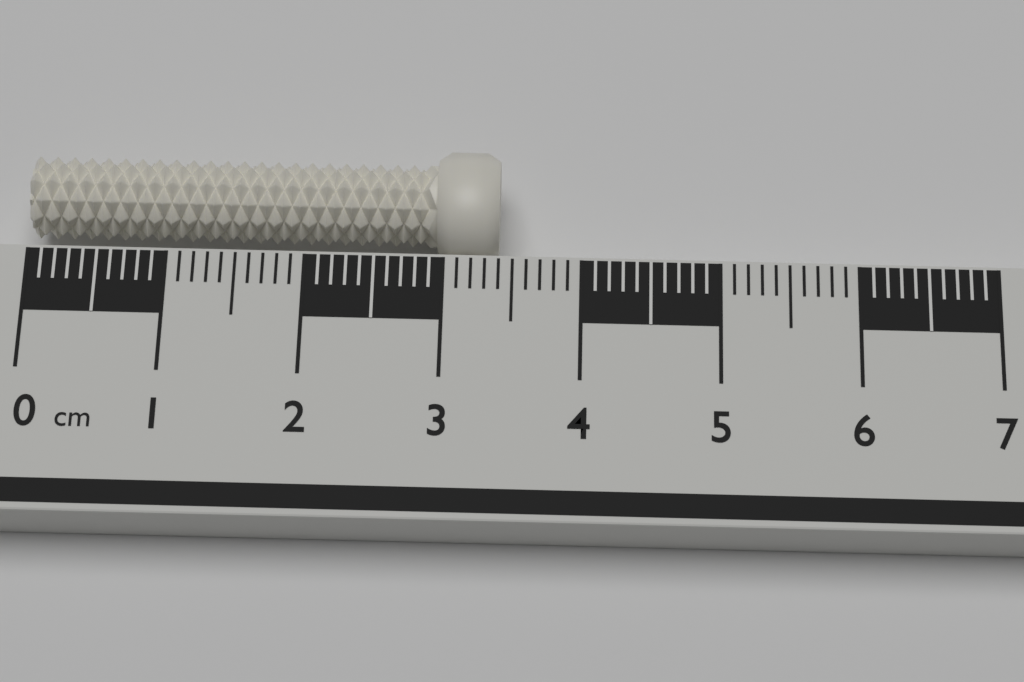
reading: 3.4 cm
